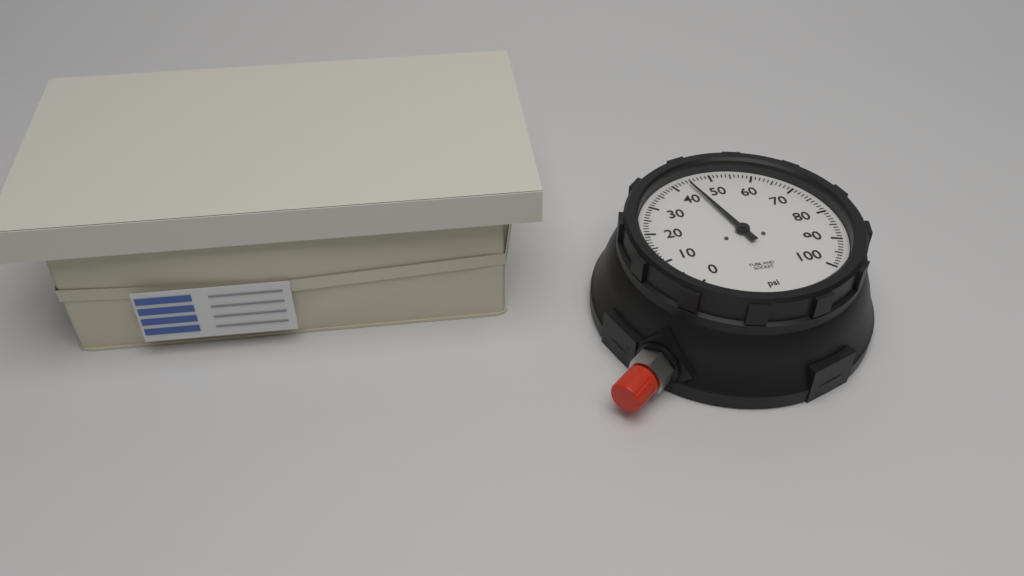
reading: 44 psi
